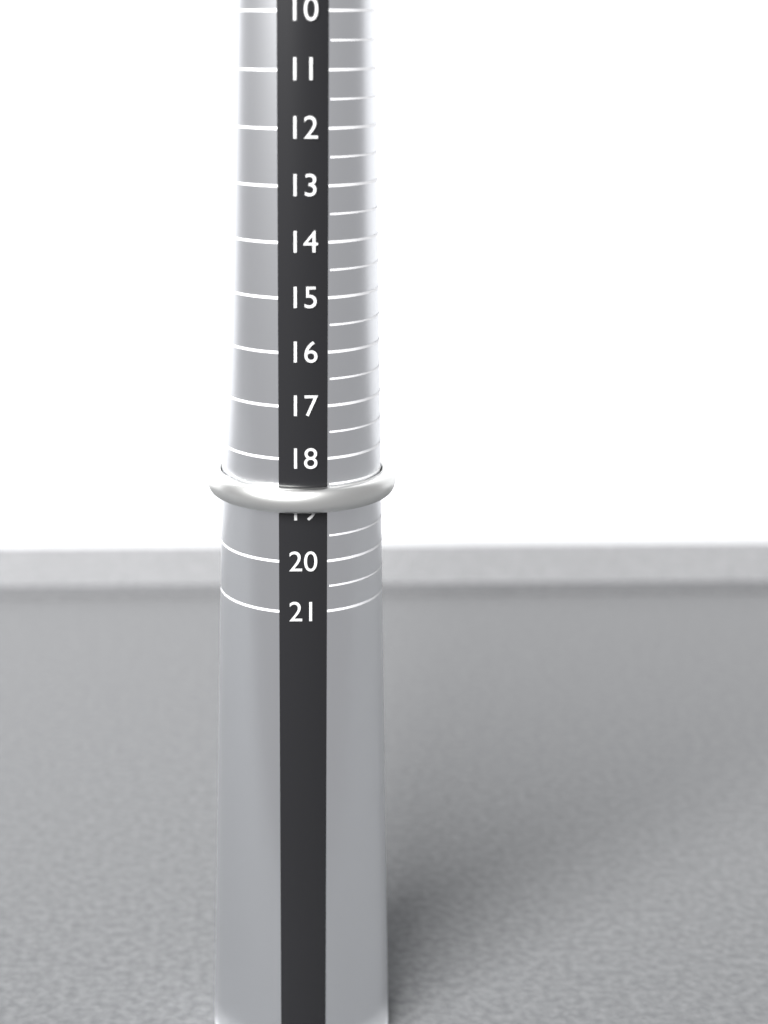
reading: 19.0 (no unit)
